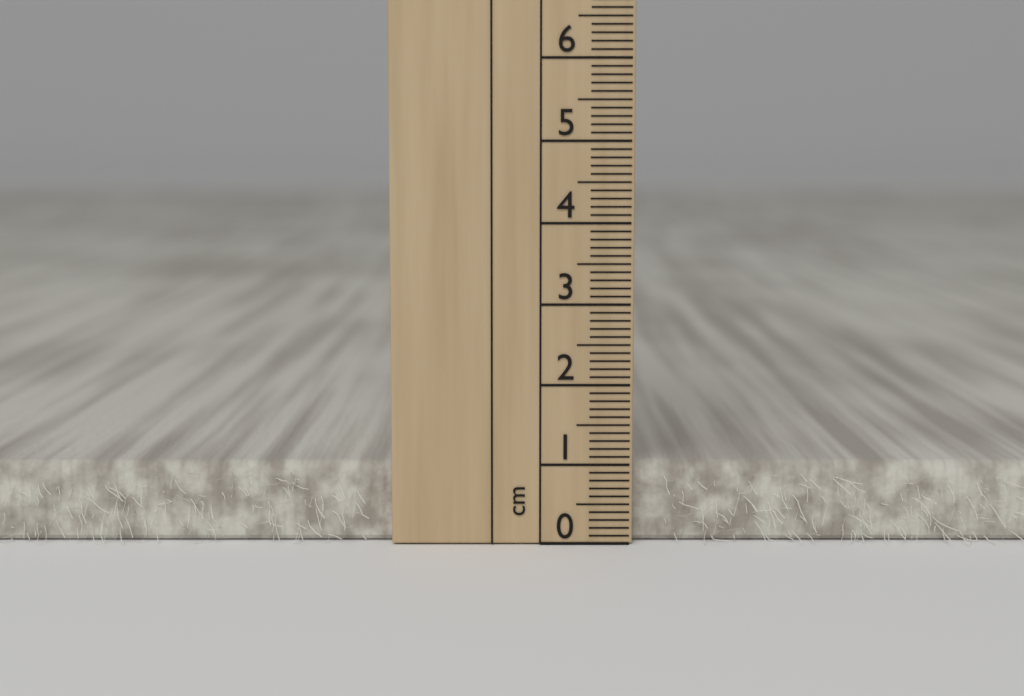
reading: 1.0 cm
